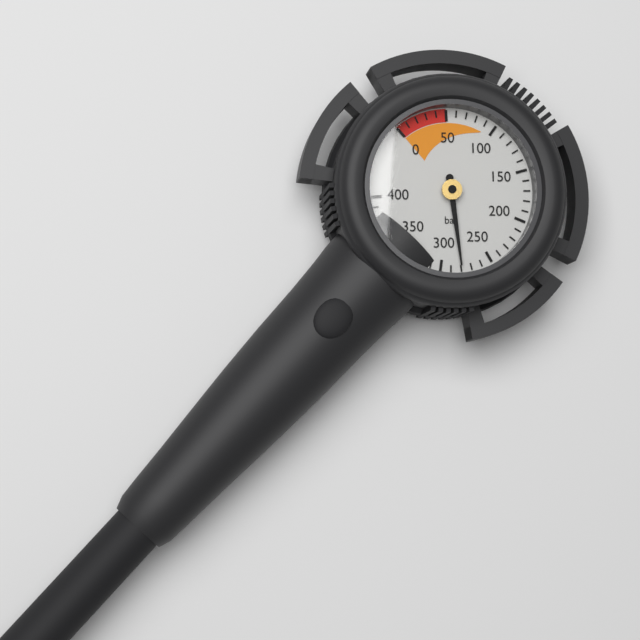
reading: 280 bar
